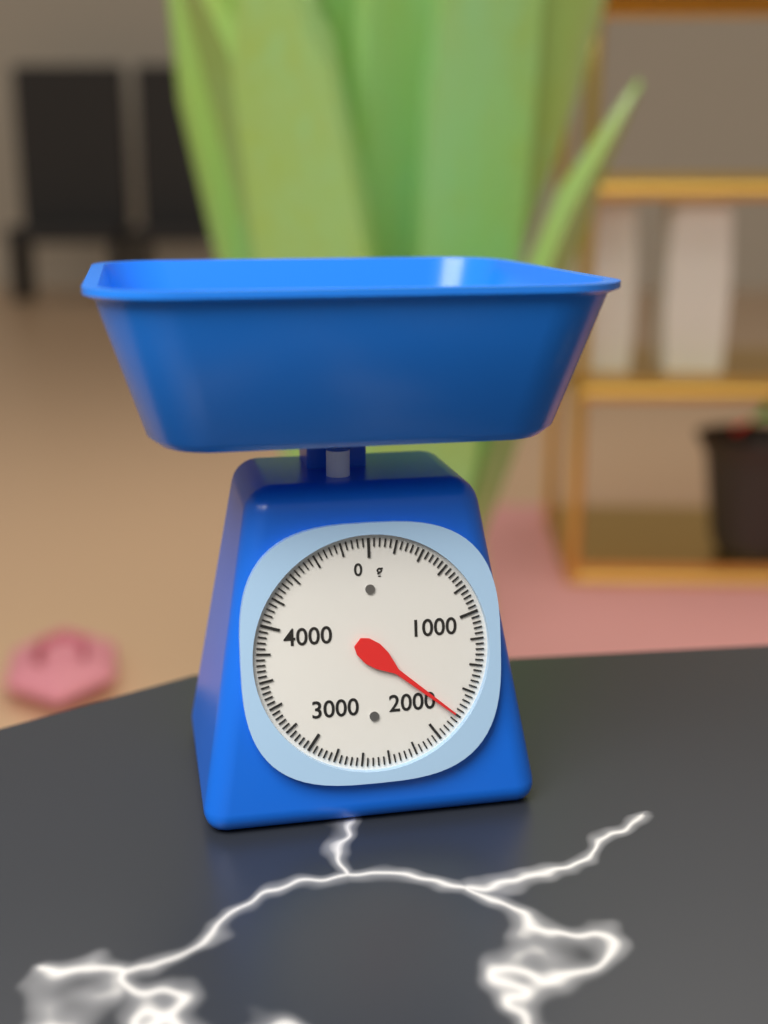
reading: 1800 g
